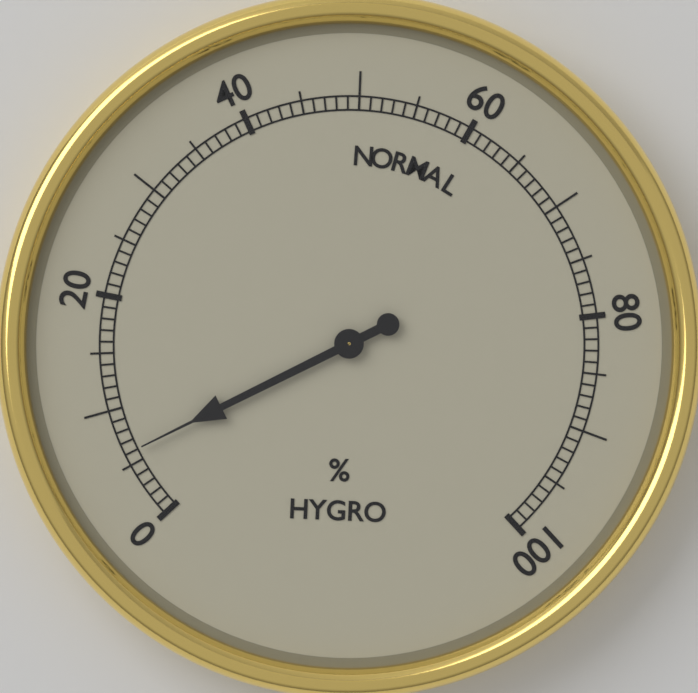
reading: 6 %
